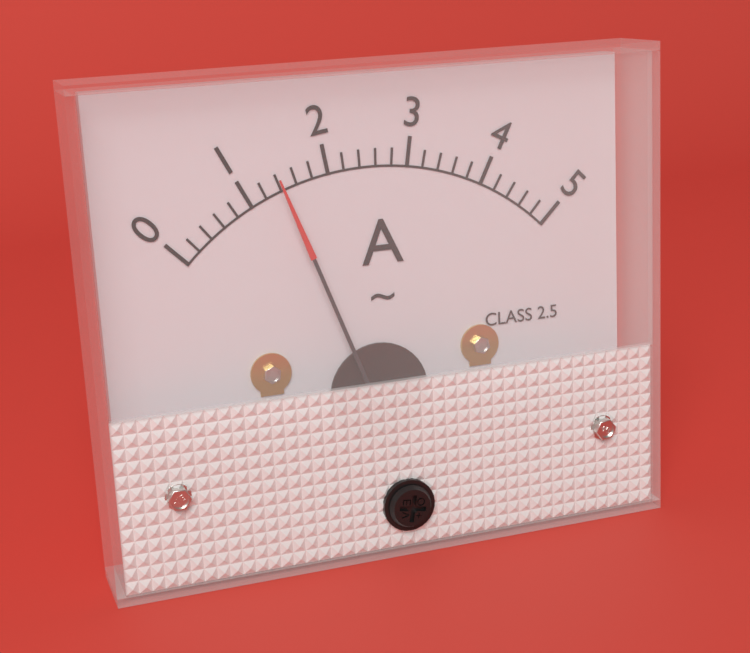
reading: 1.4 A
